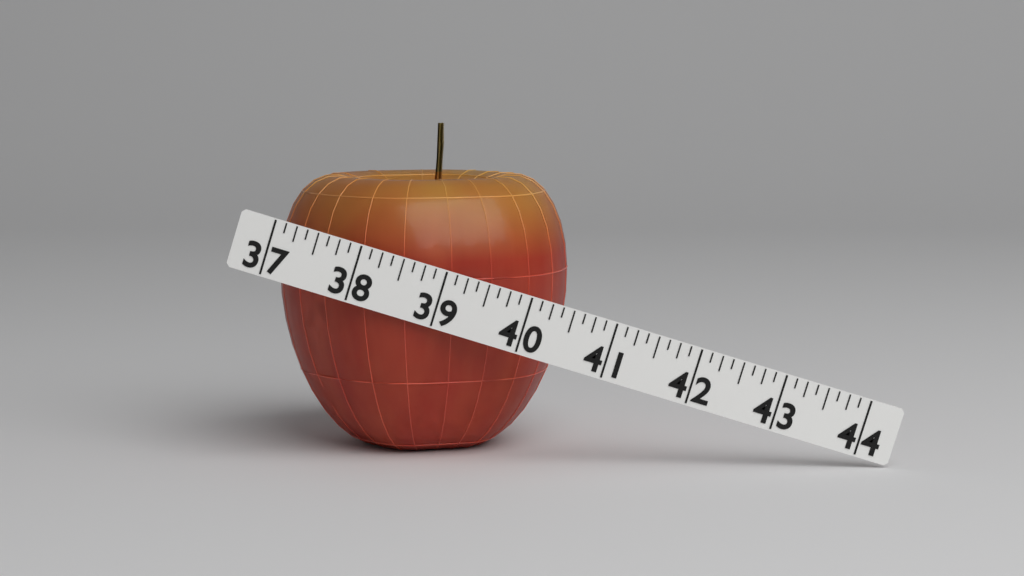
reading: 40.500 (no unit)
